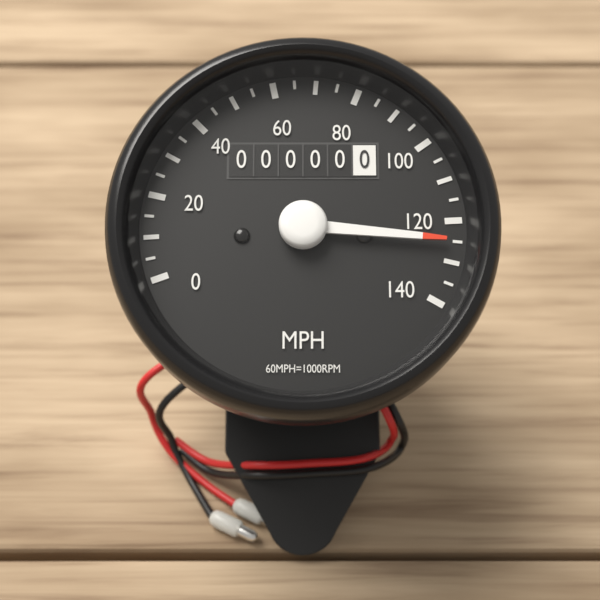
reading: 125 MPH
